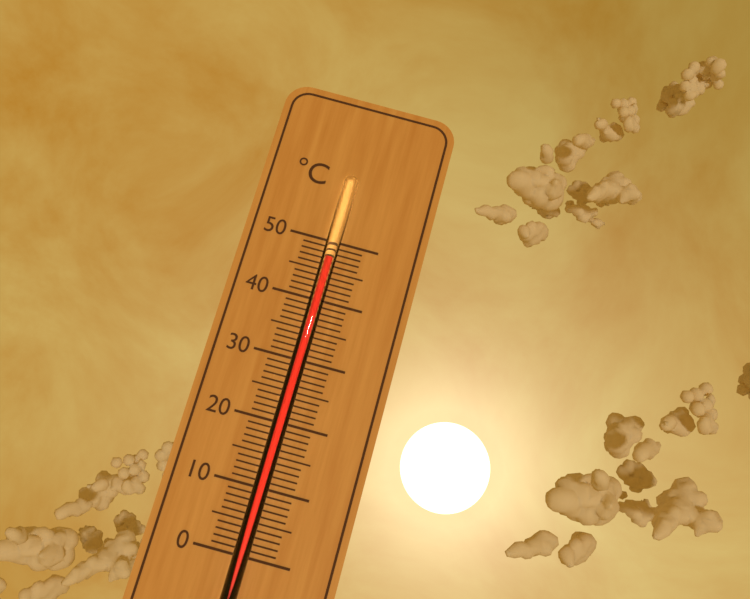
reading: 47 °C
